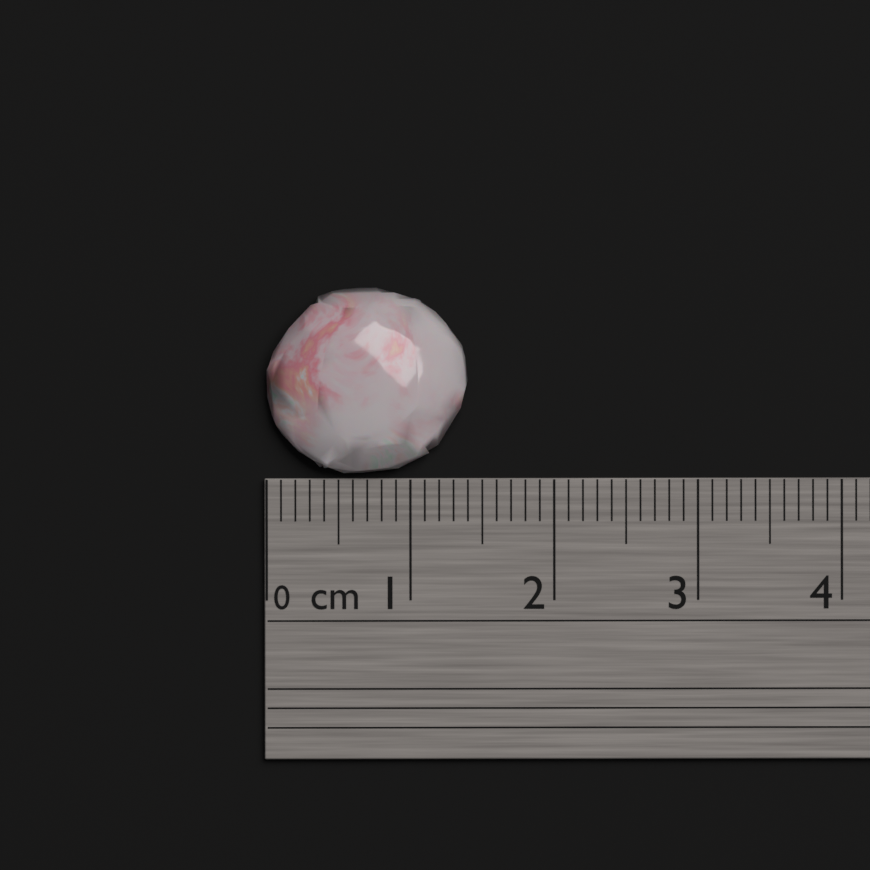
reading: 1.4 cm
